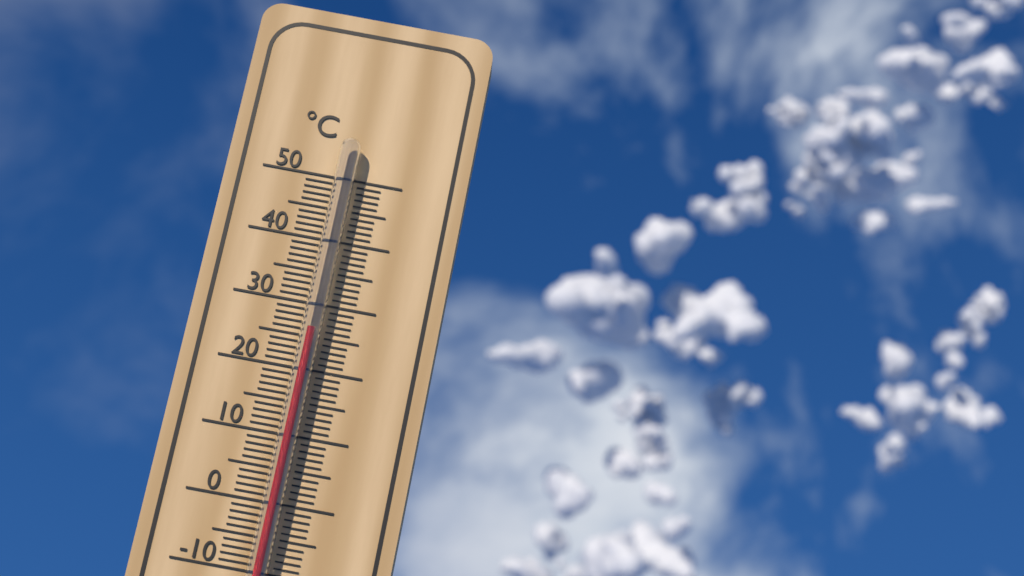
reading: 26 °C
